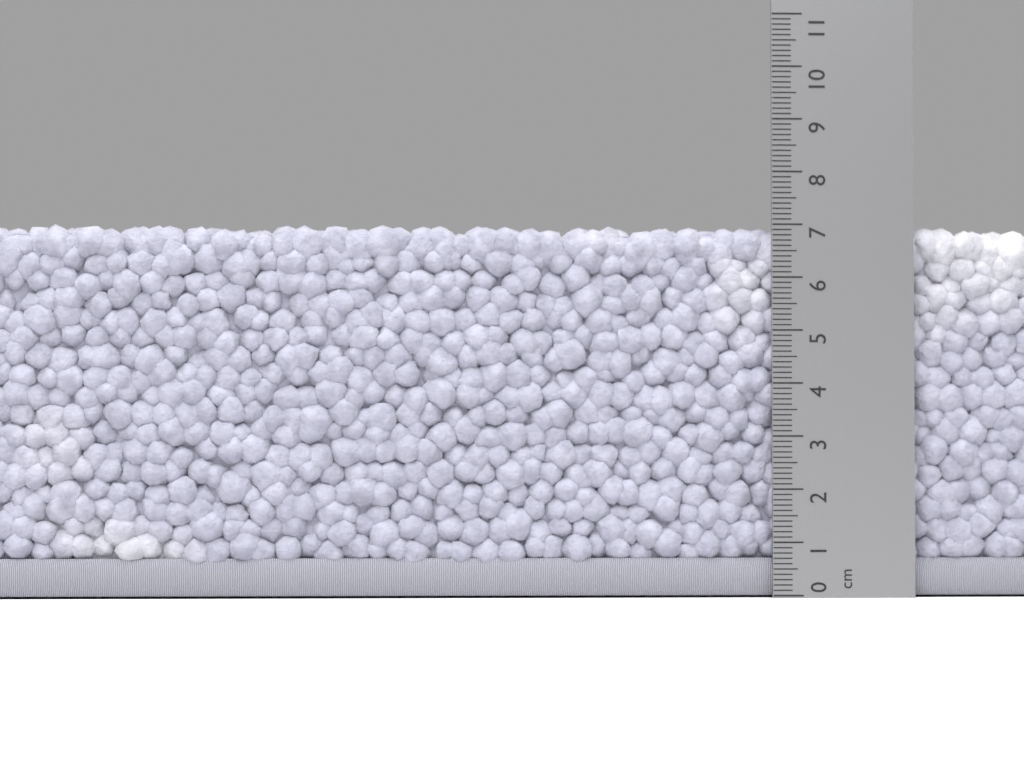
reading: 7.0 cm
